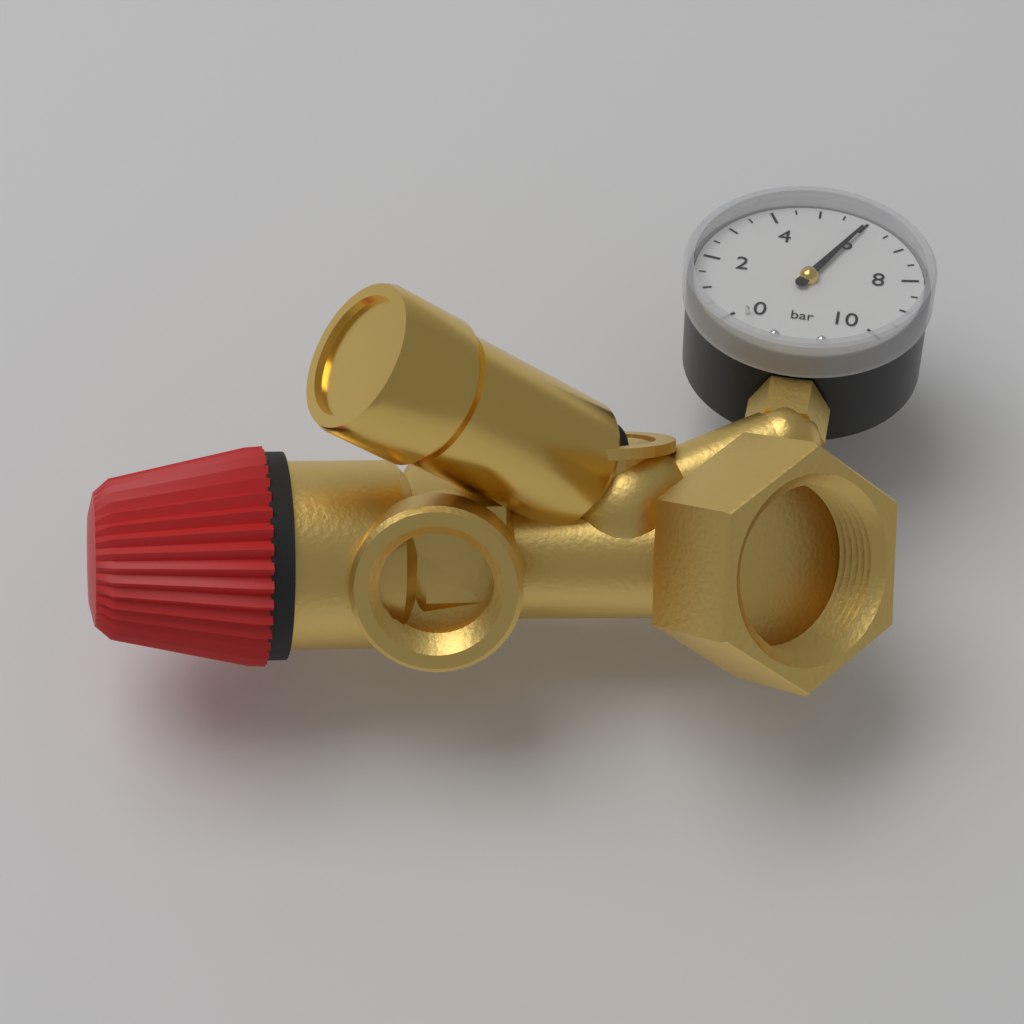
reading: 6.0 bar
